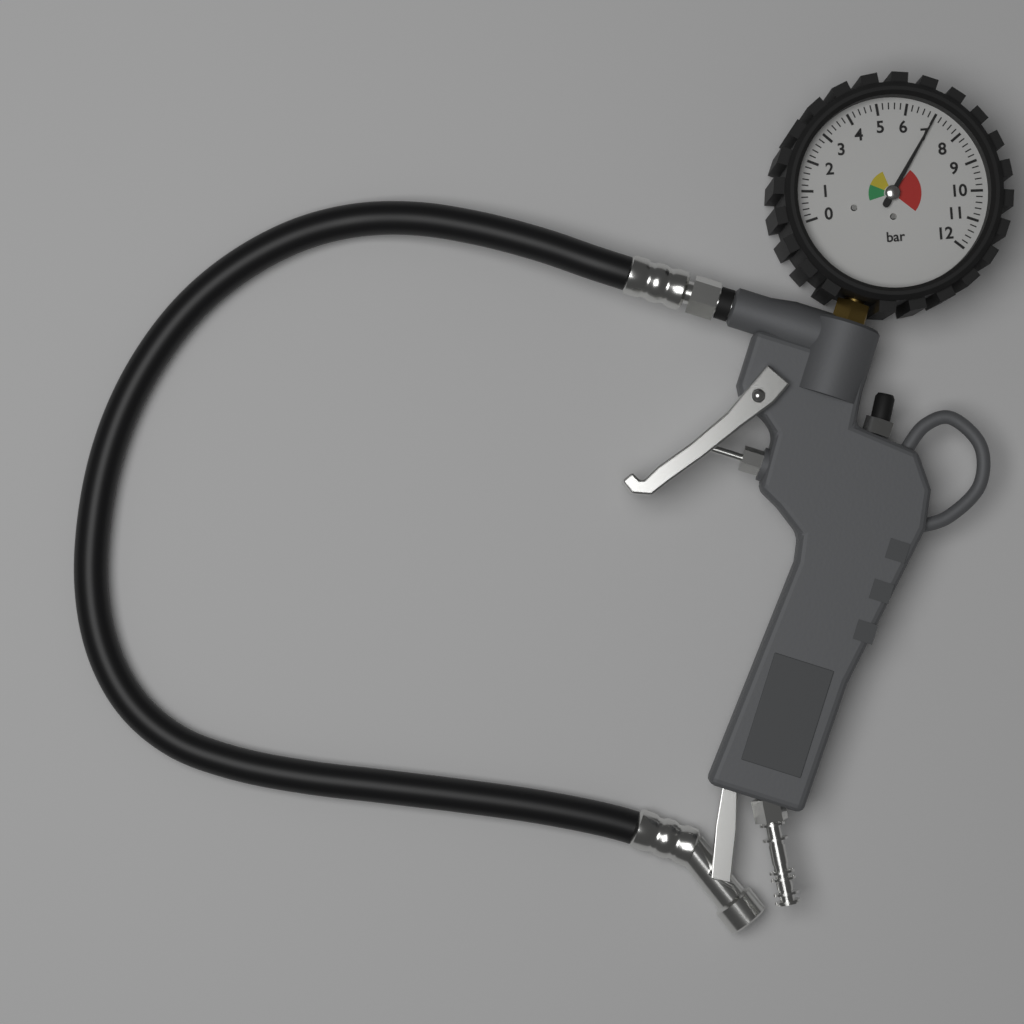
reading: 7.0 bar
